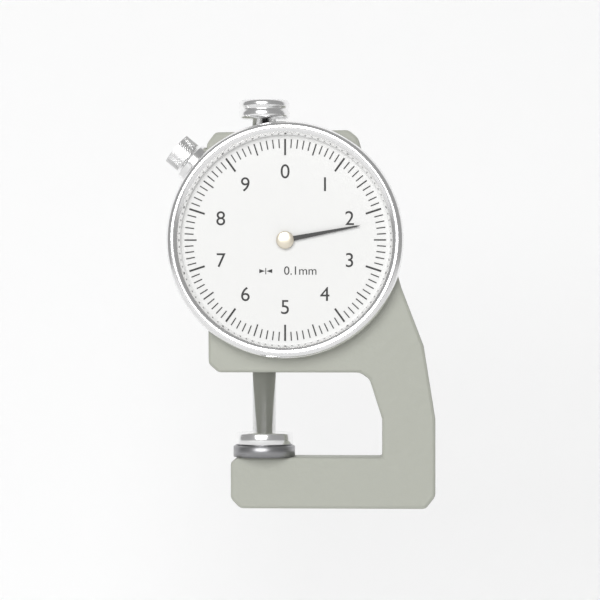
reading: 2.2 mm
